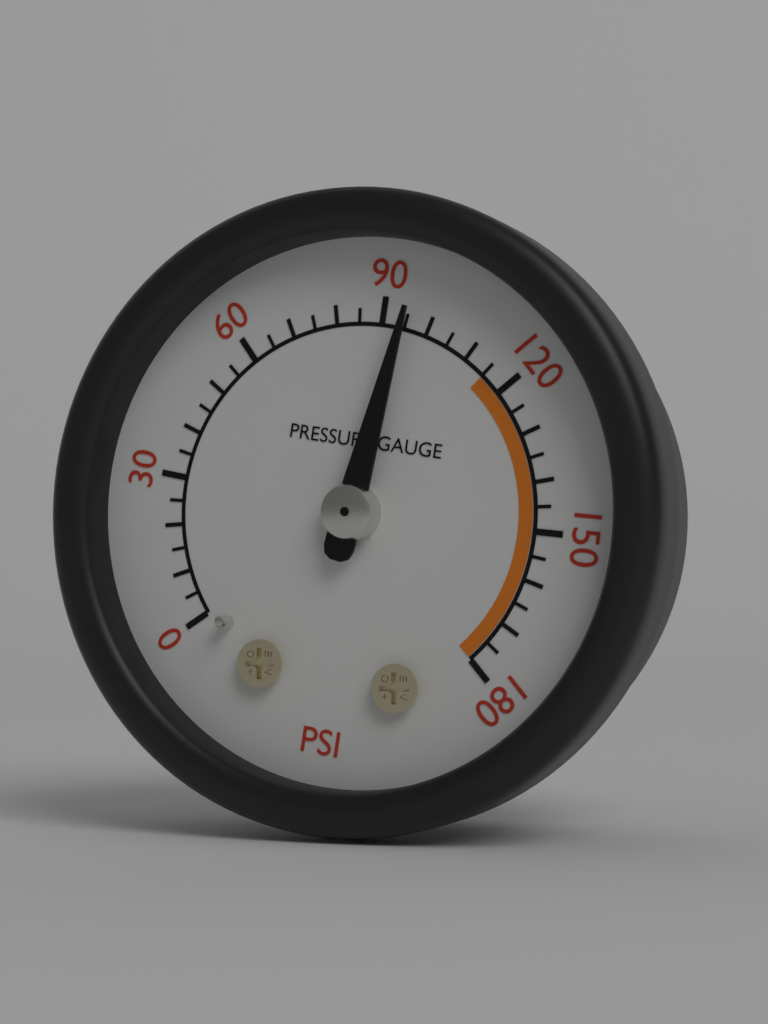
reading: 95 psi
